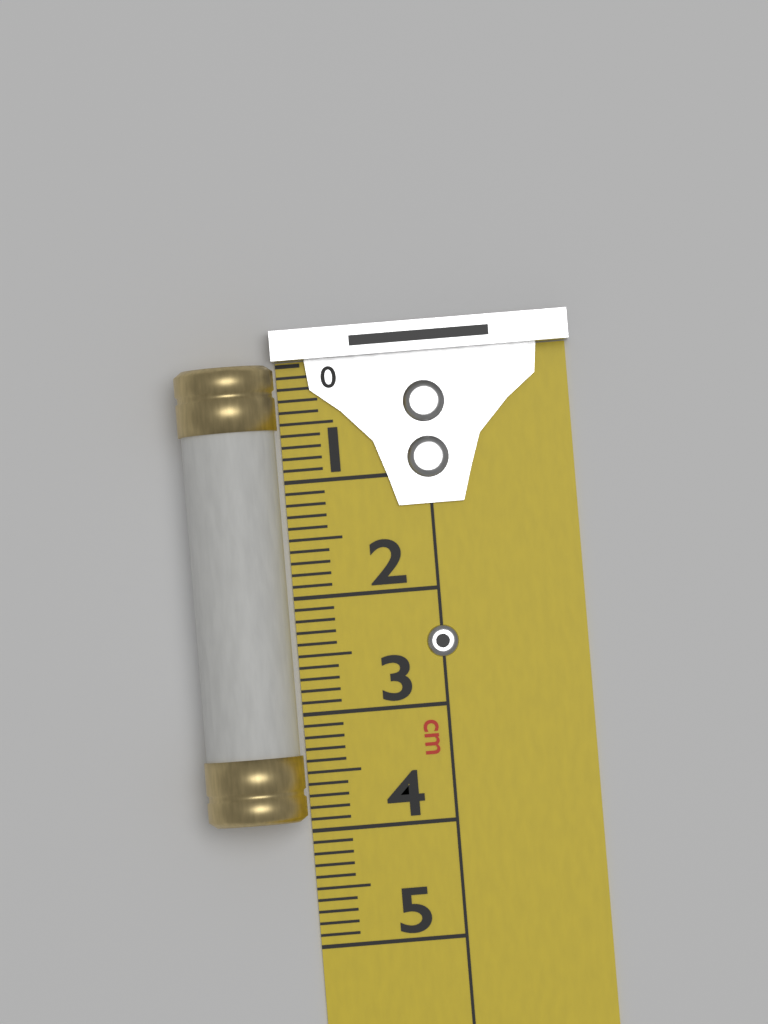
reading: 3.9 cm
